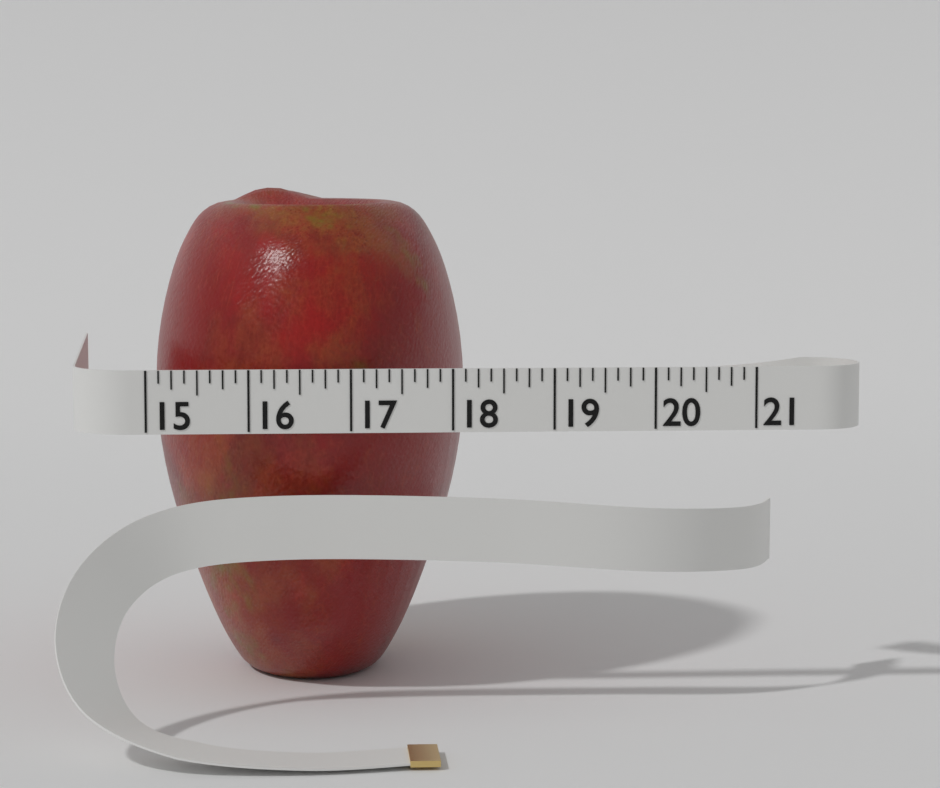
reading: 18.250 (no unit)
